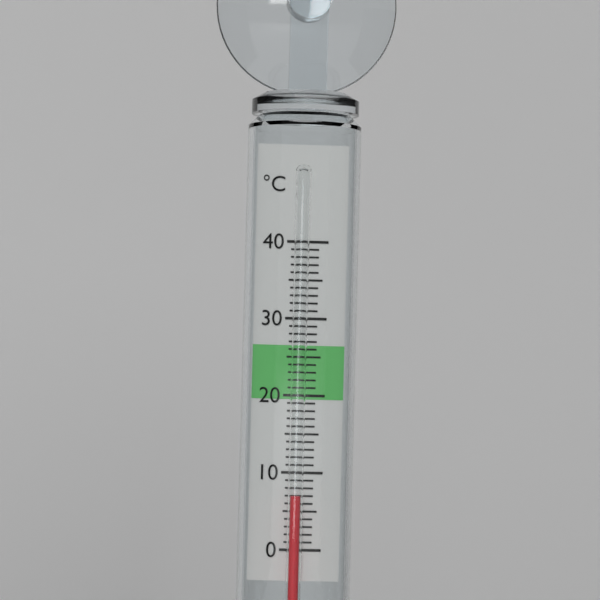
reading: 7 °C
